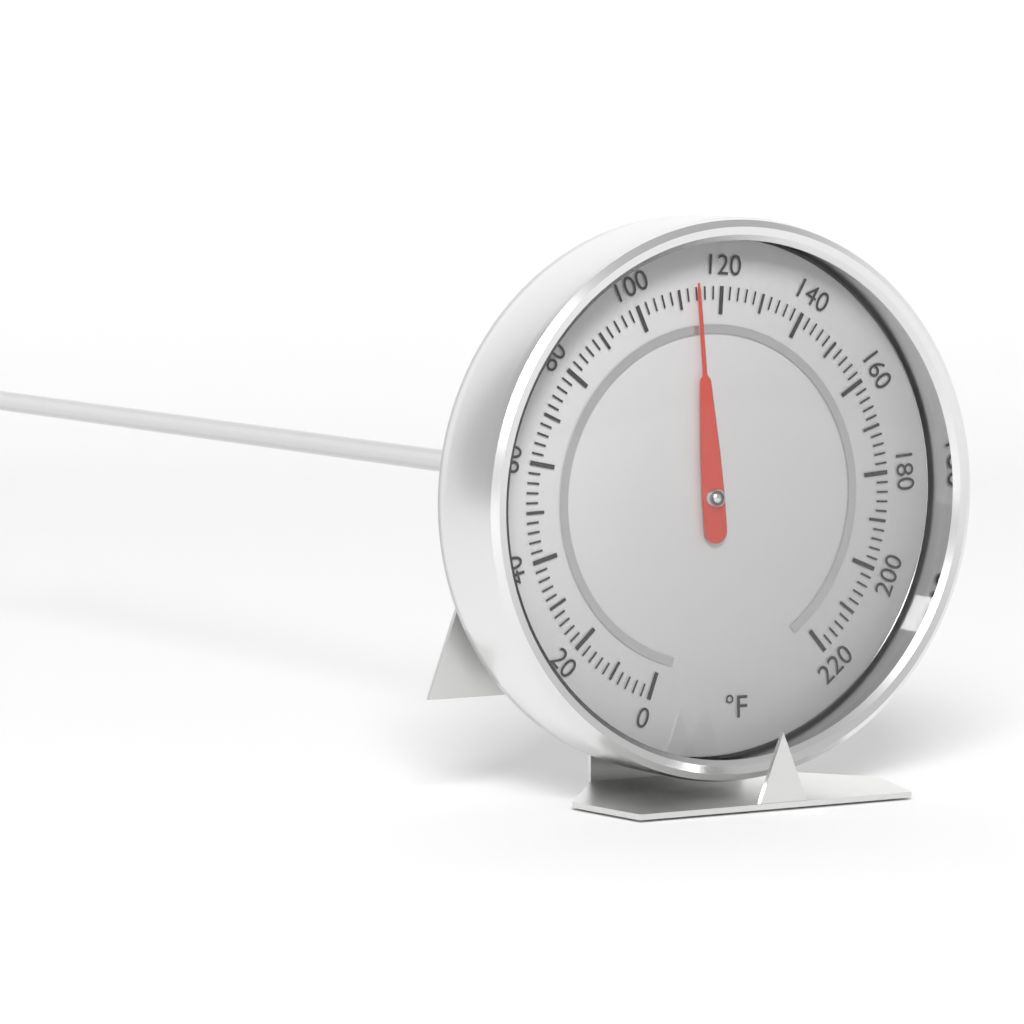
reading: 114 °F
